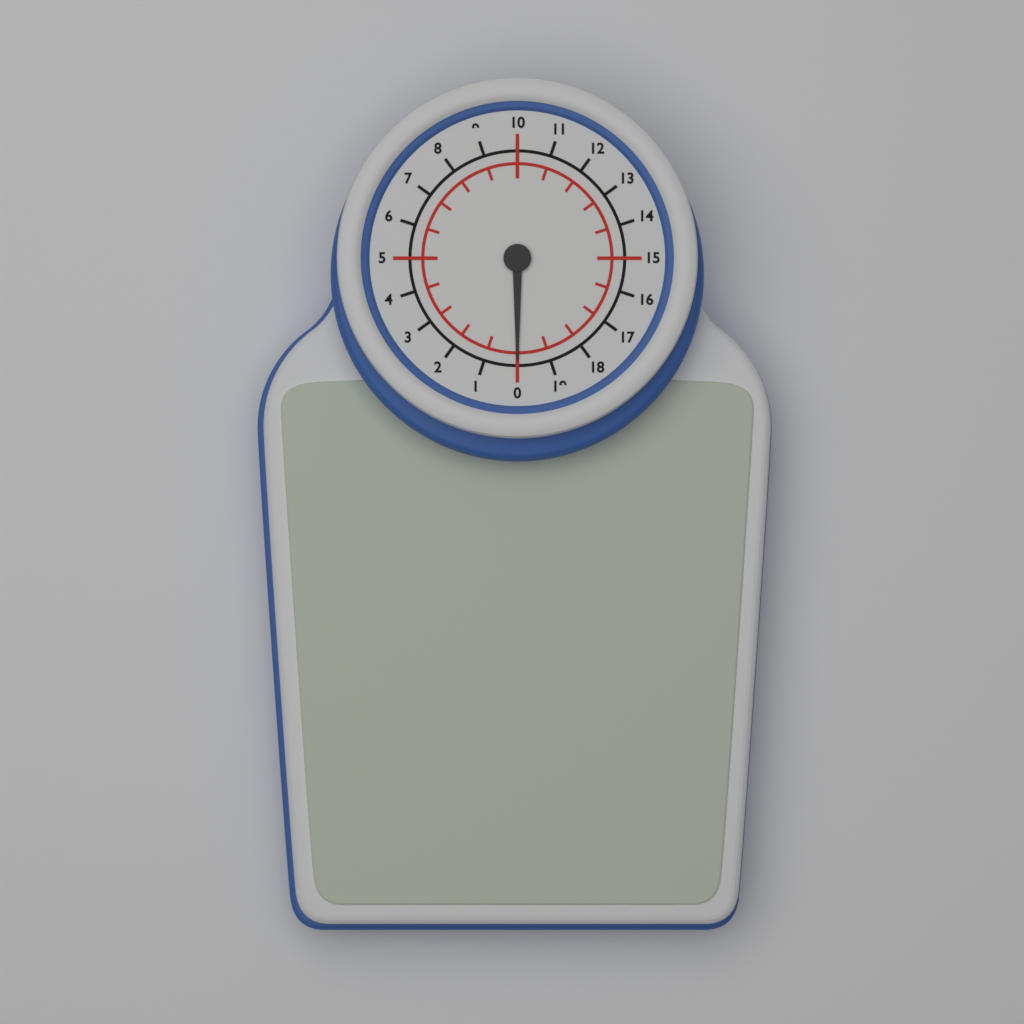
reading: 0 (no unit)
